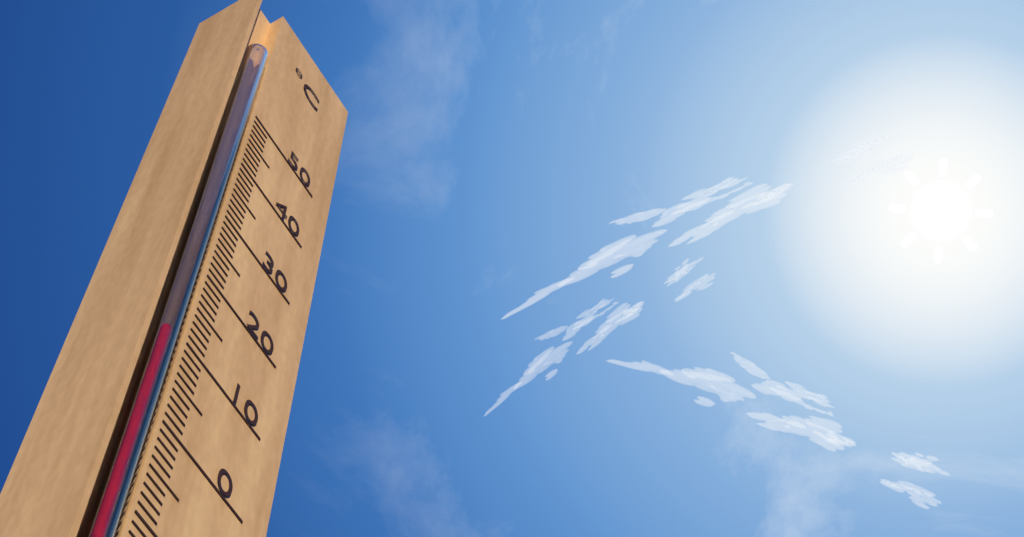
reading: 9 °C
